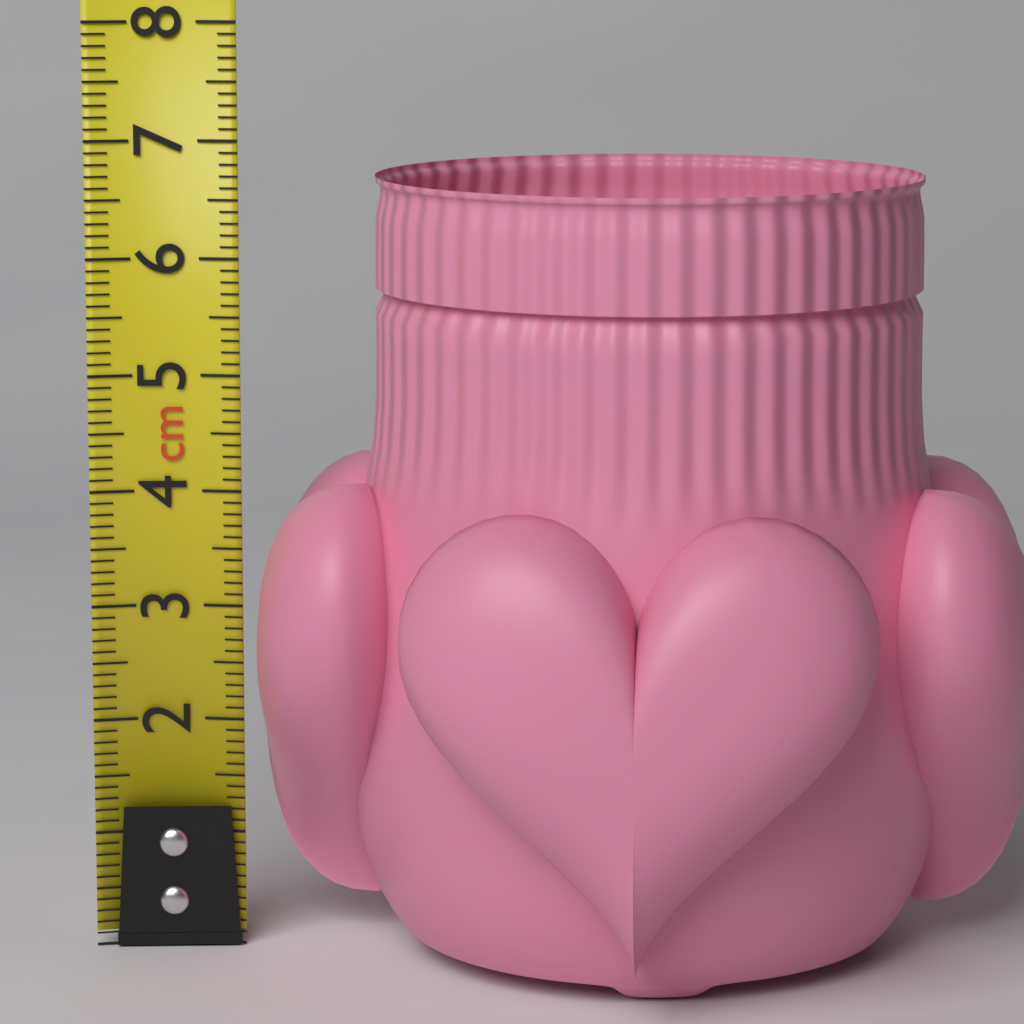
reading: 6.7 cm
